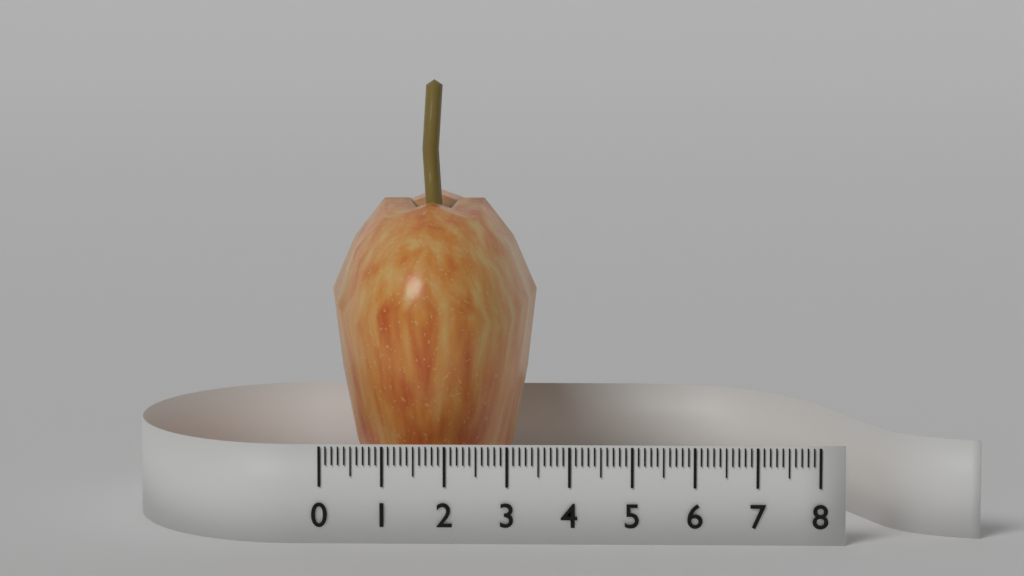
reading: 3.4 (no unit)
